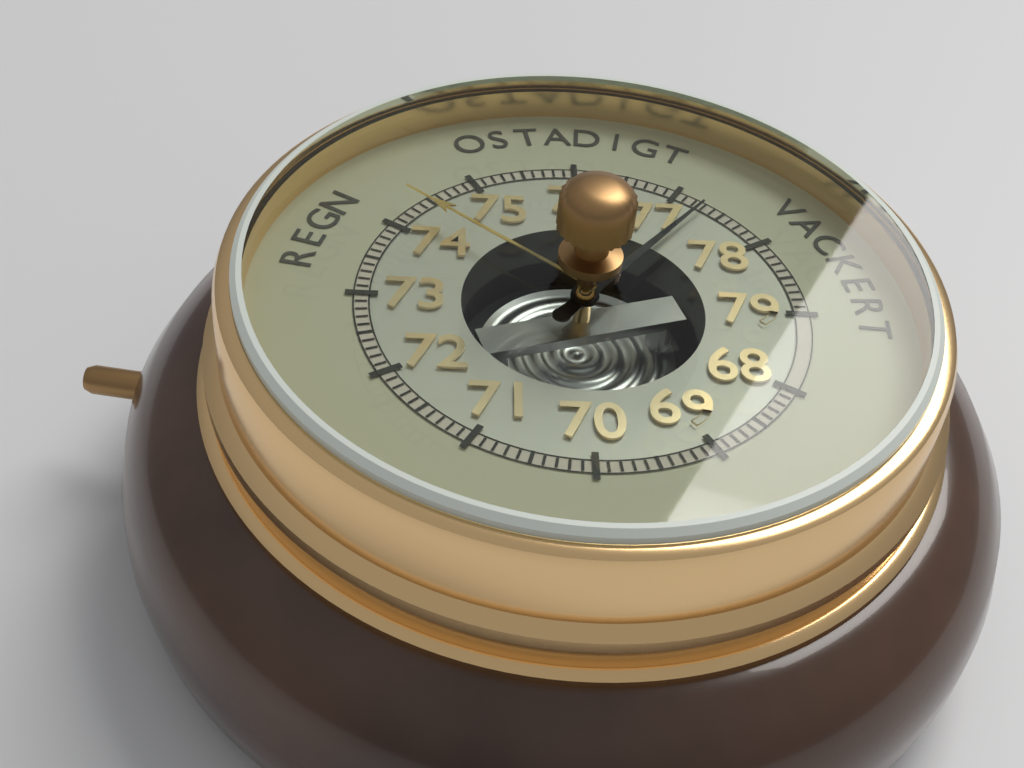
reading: 77.3 (no unit)
